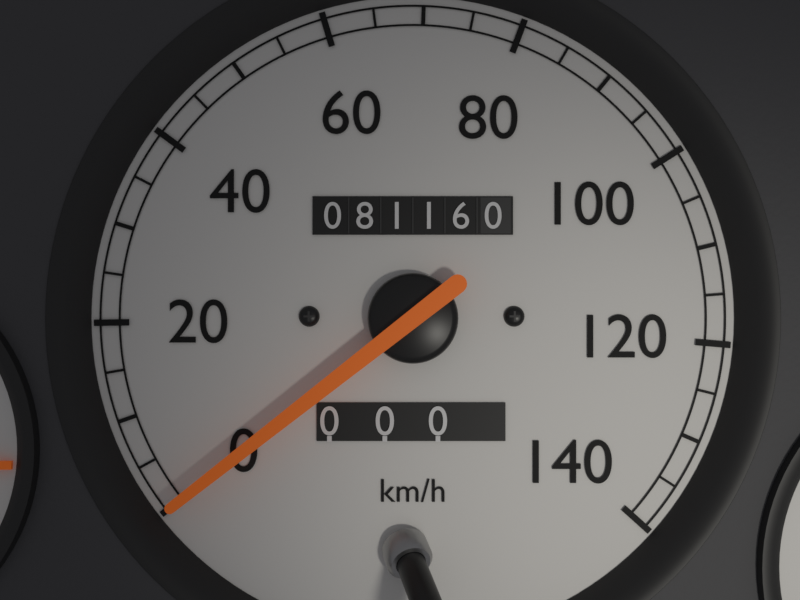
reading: 0 km/h
